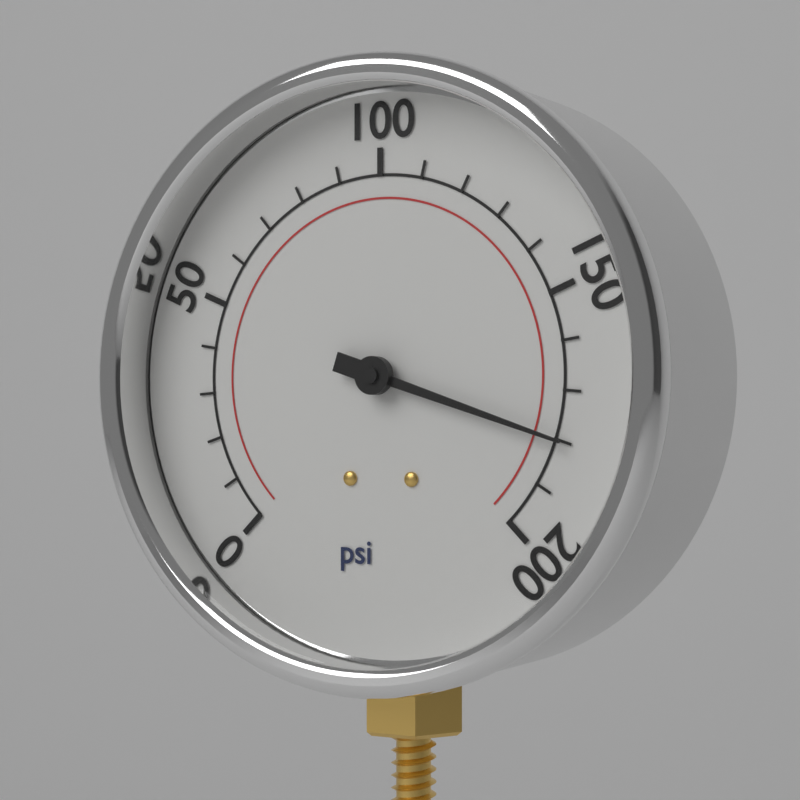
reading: 180 psi
